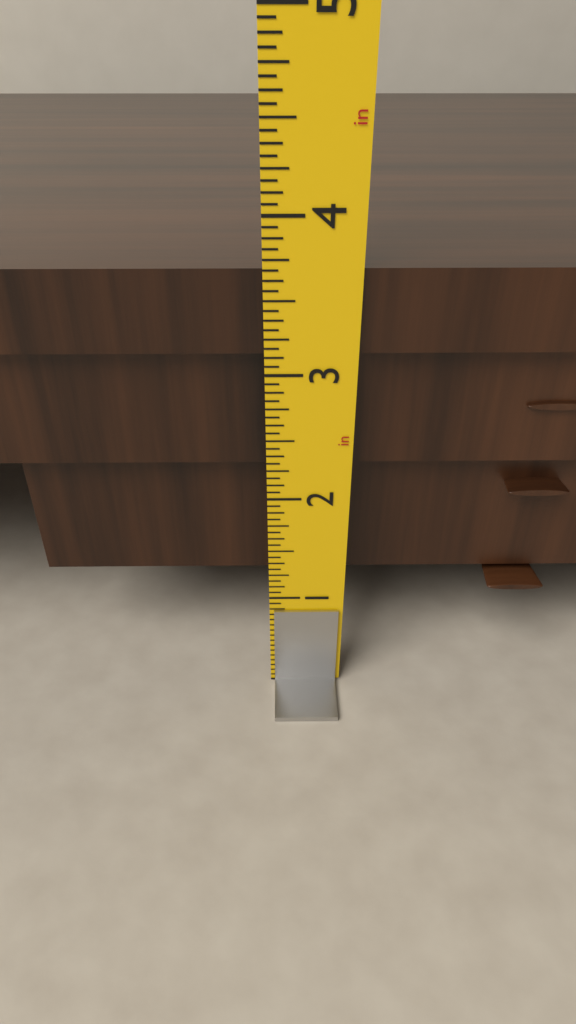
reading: 3.6875 in
